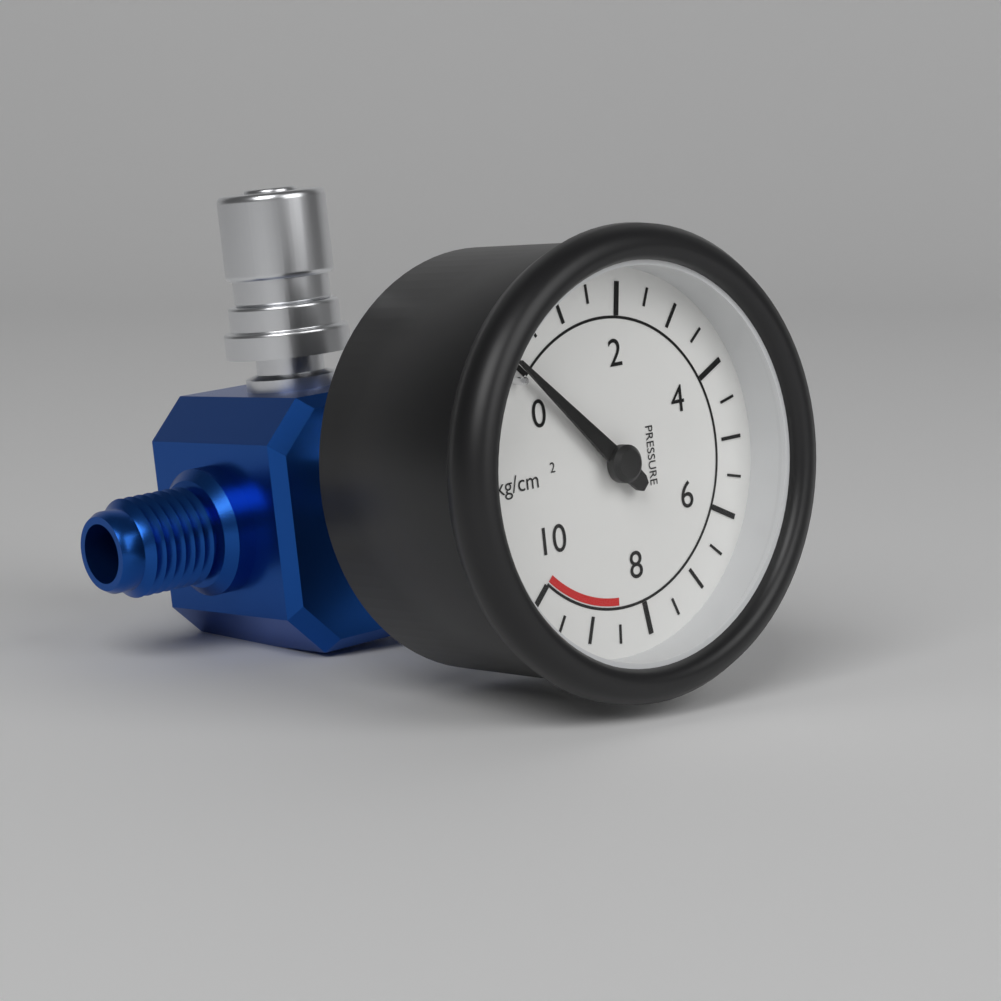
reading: 0.0 kg/cm²
